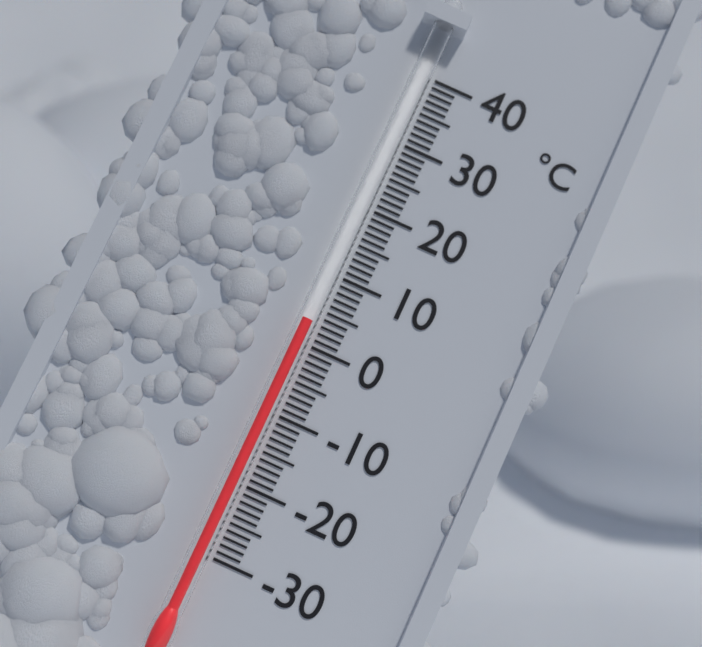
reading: 3 °C
